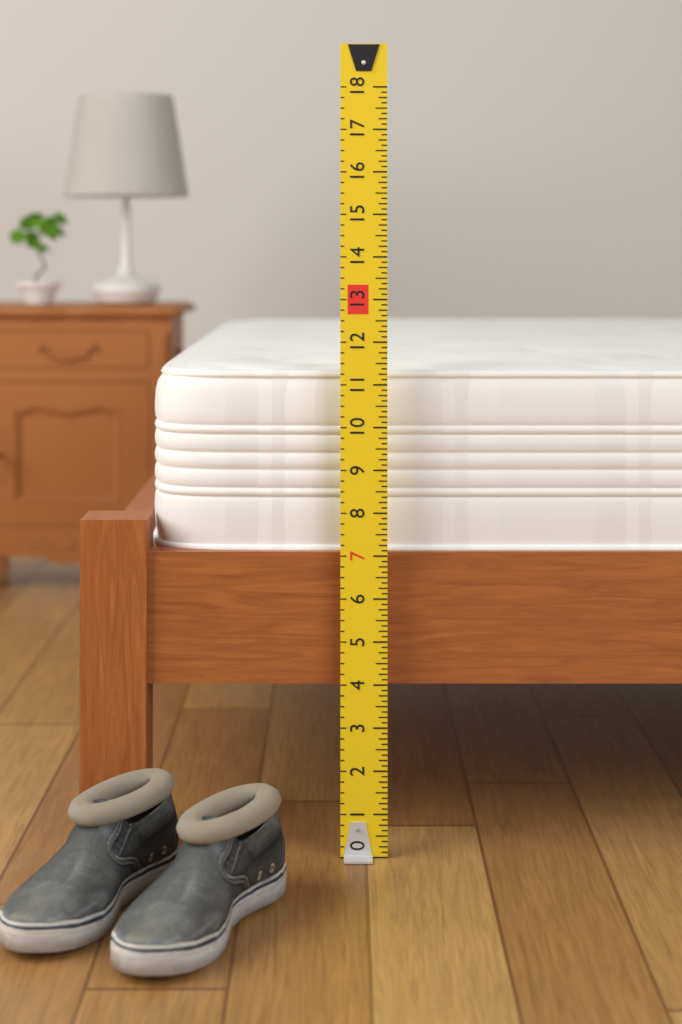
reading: 11.375 (no unit)
